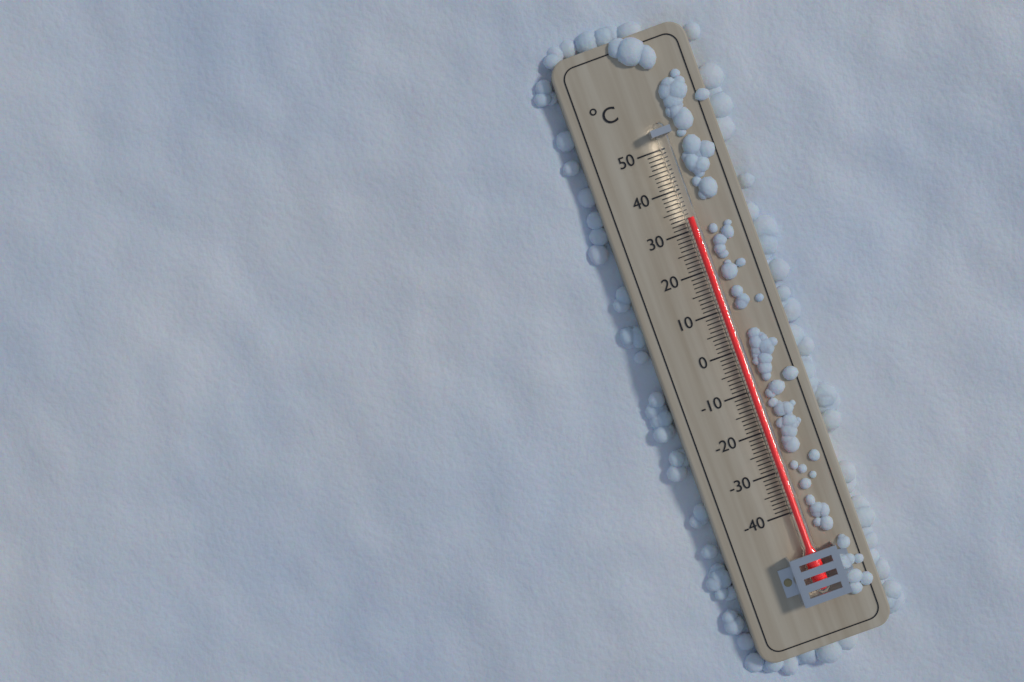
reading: 33 °C
